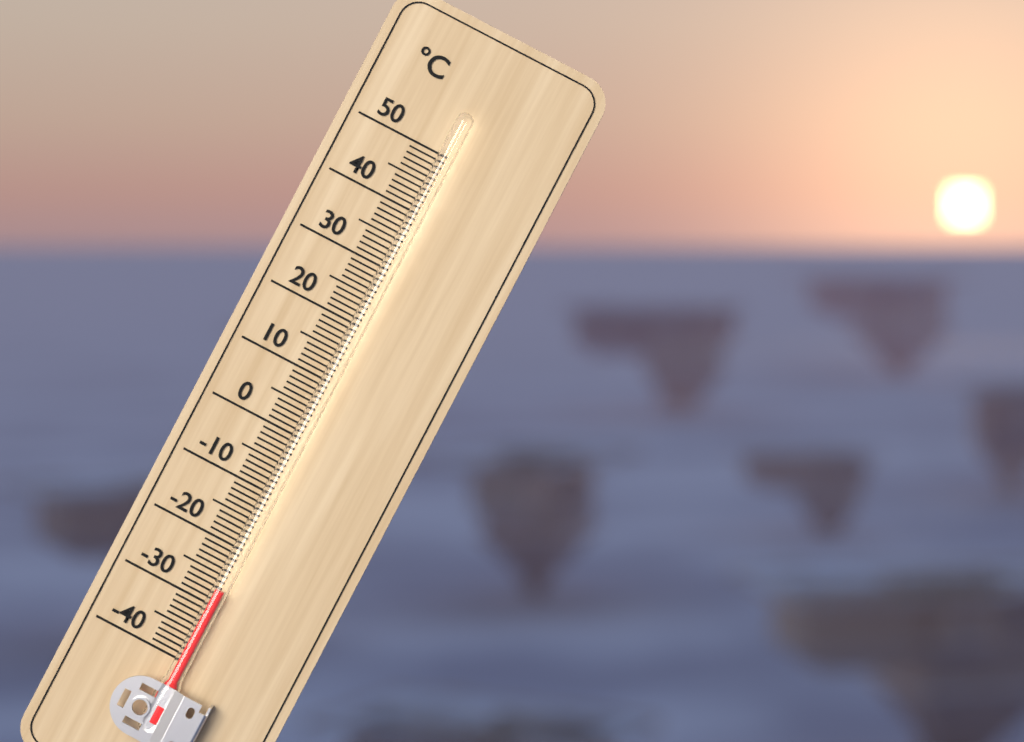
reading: -27 °C
